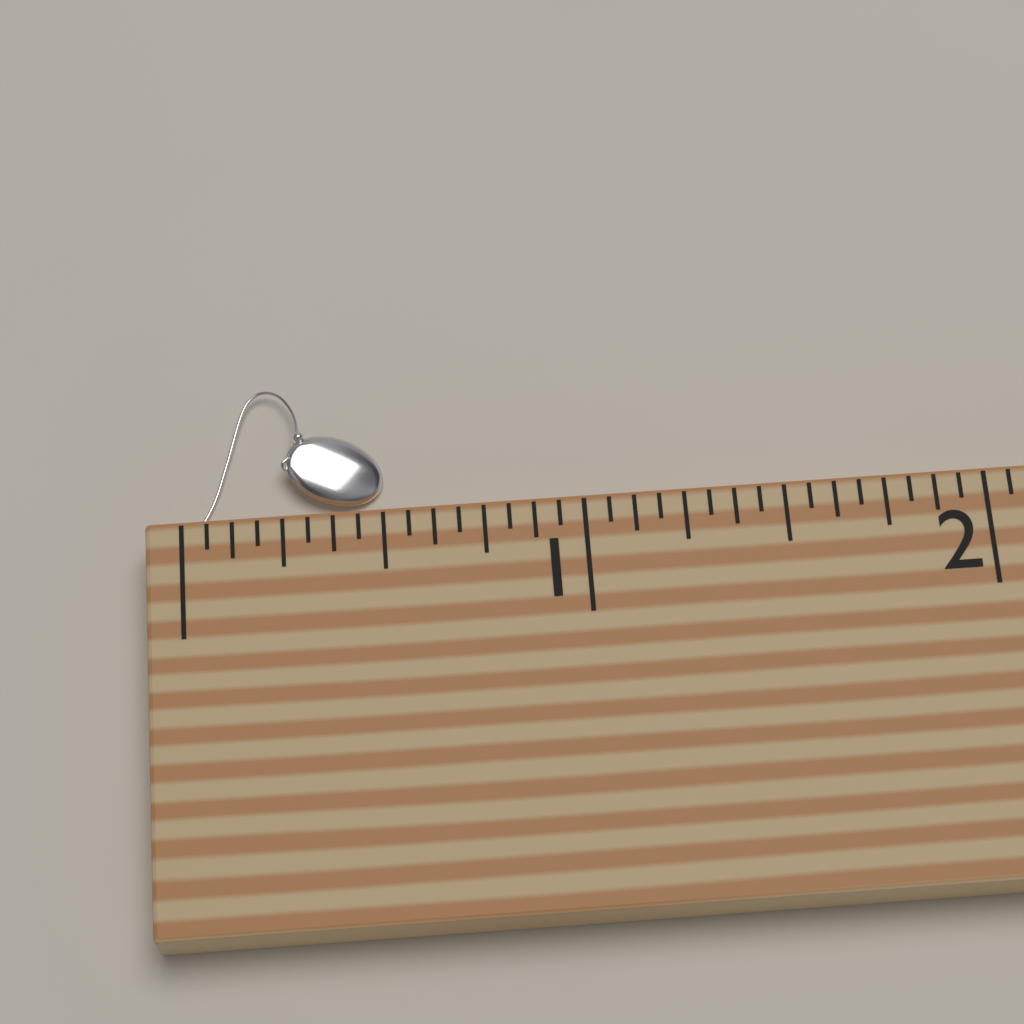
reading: 0.5000 (no unit)
